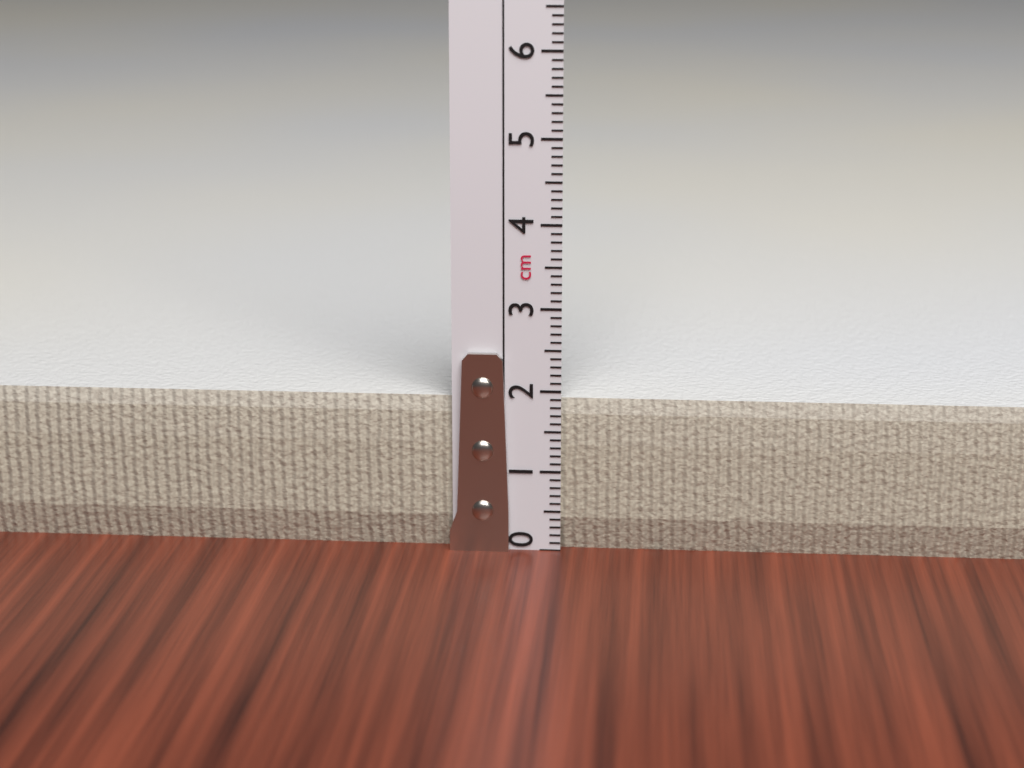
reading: 1.9 cm
